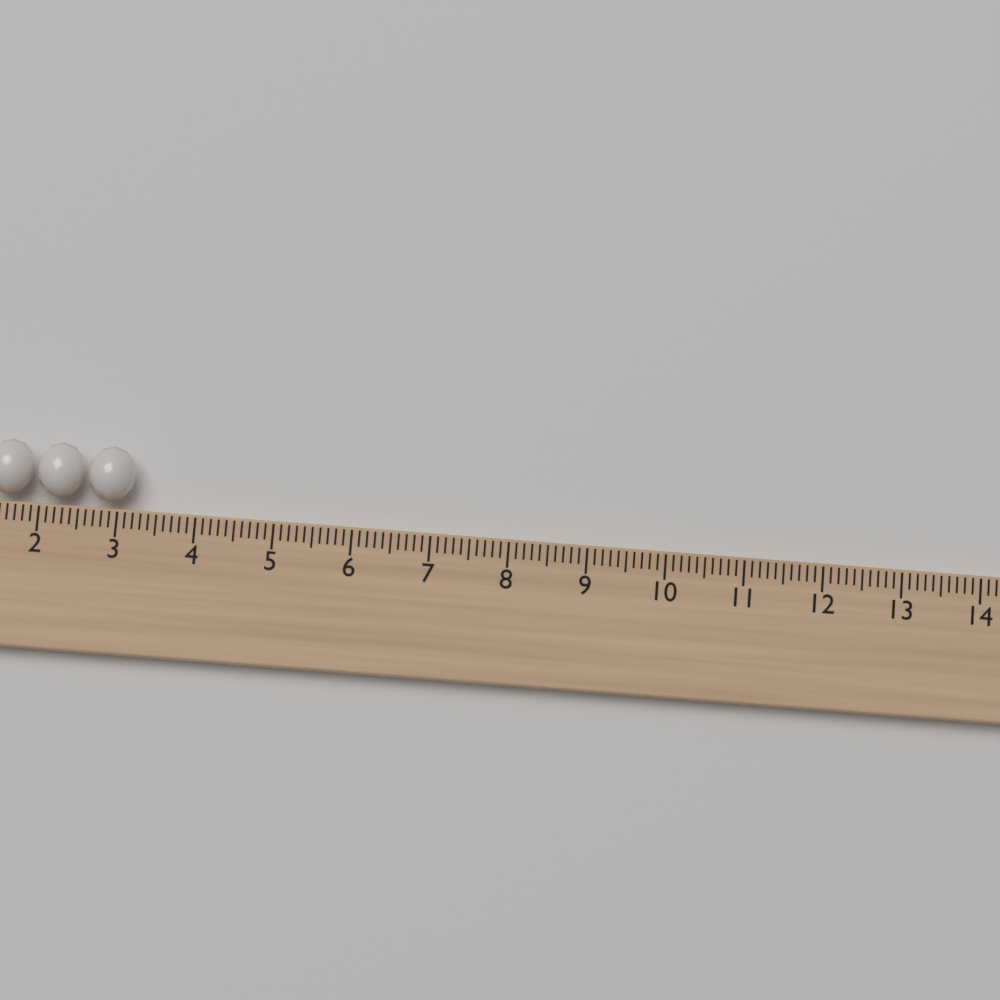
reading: 3.2 (no unit)
